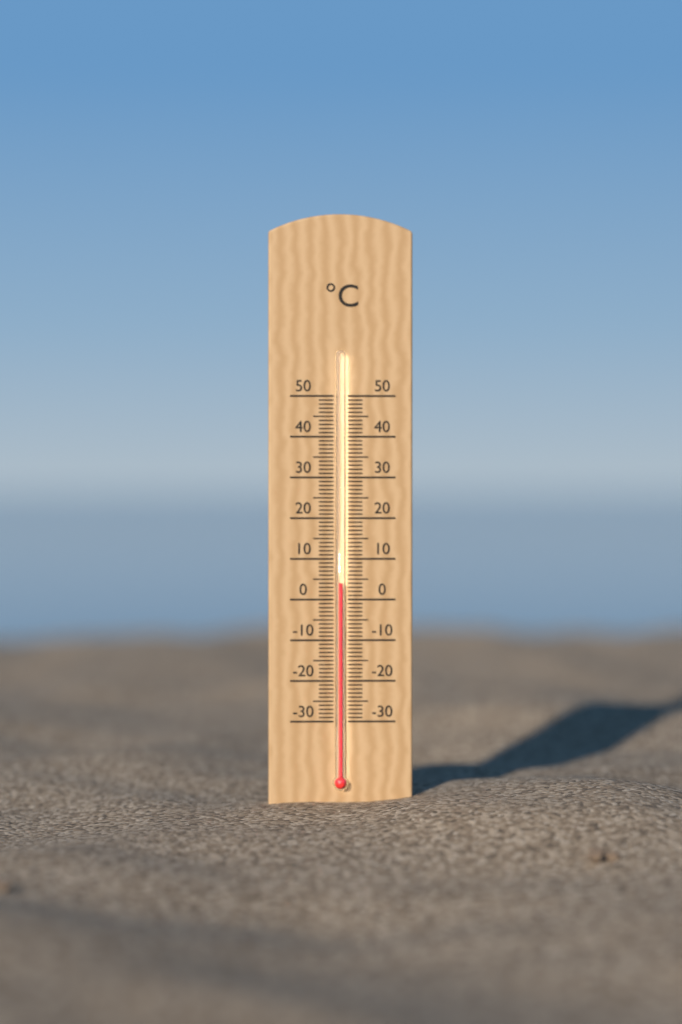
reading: 4 °C
